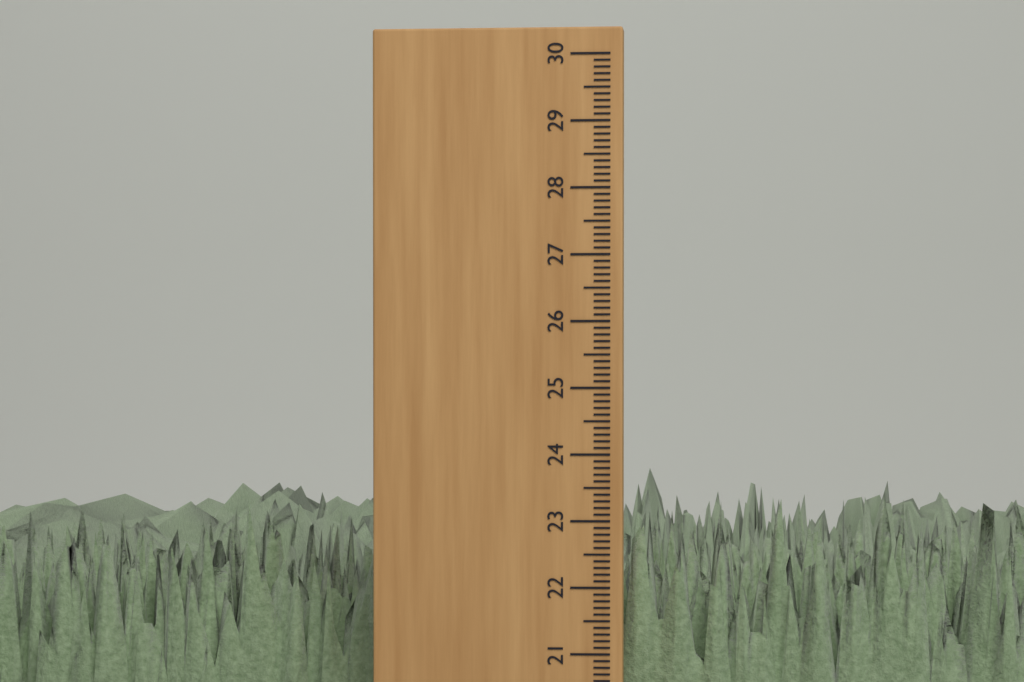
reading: 23.3 cm
